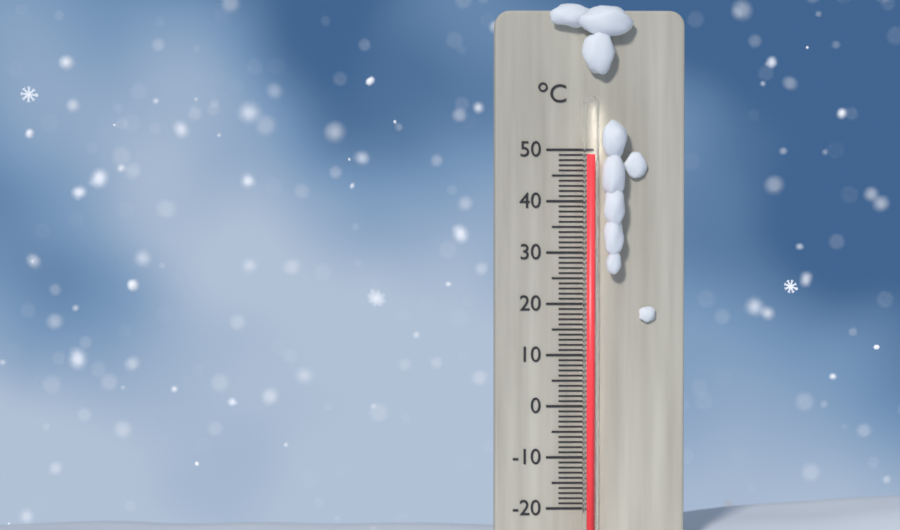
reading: 49 °C
